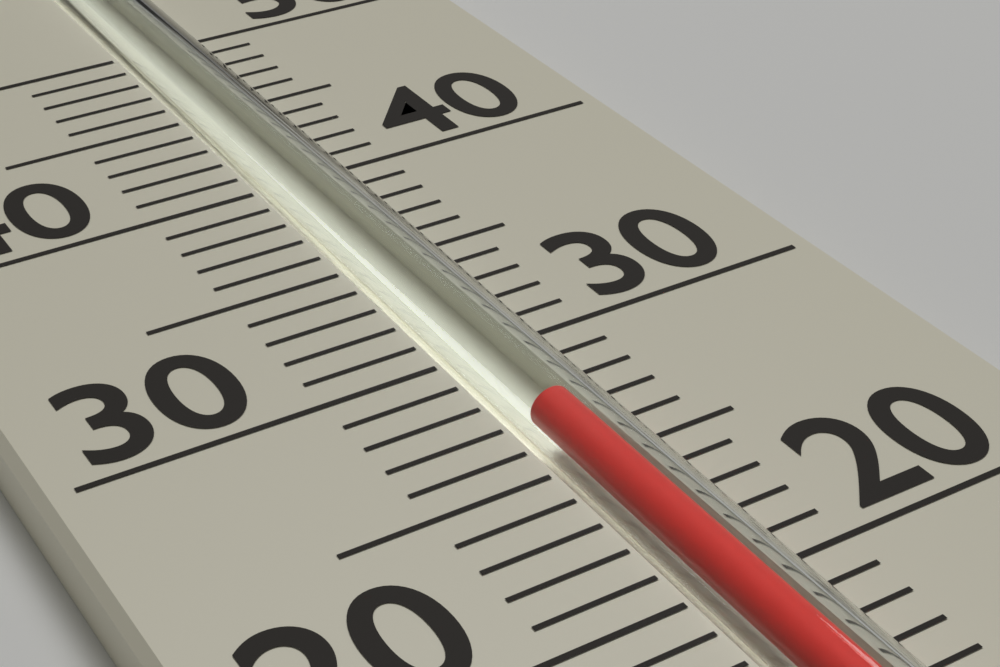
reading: 27 (no unit)
